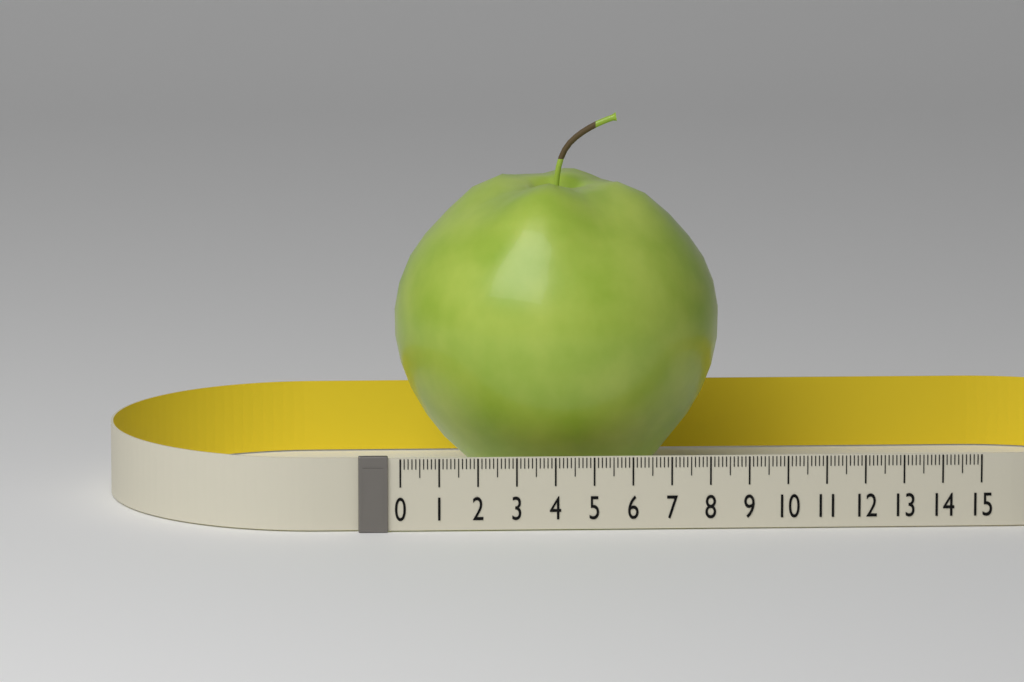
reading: 8.5 (no unit)
